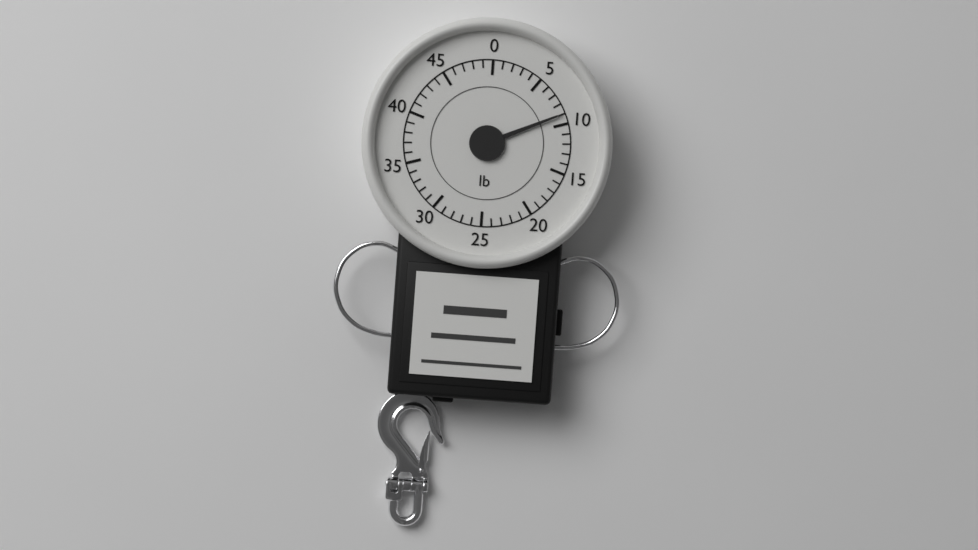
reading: 9 lb
